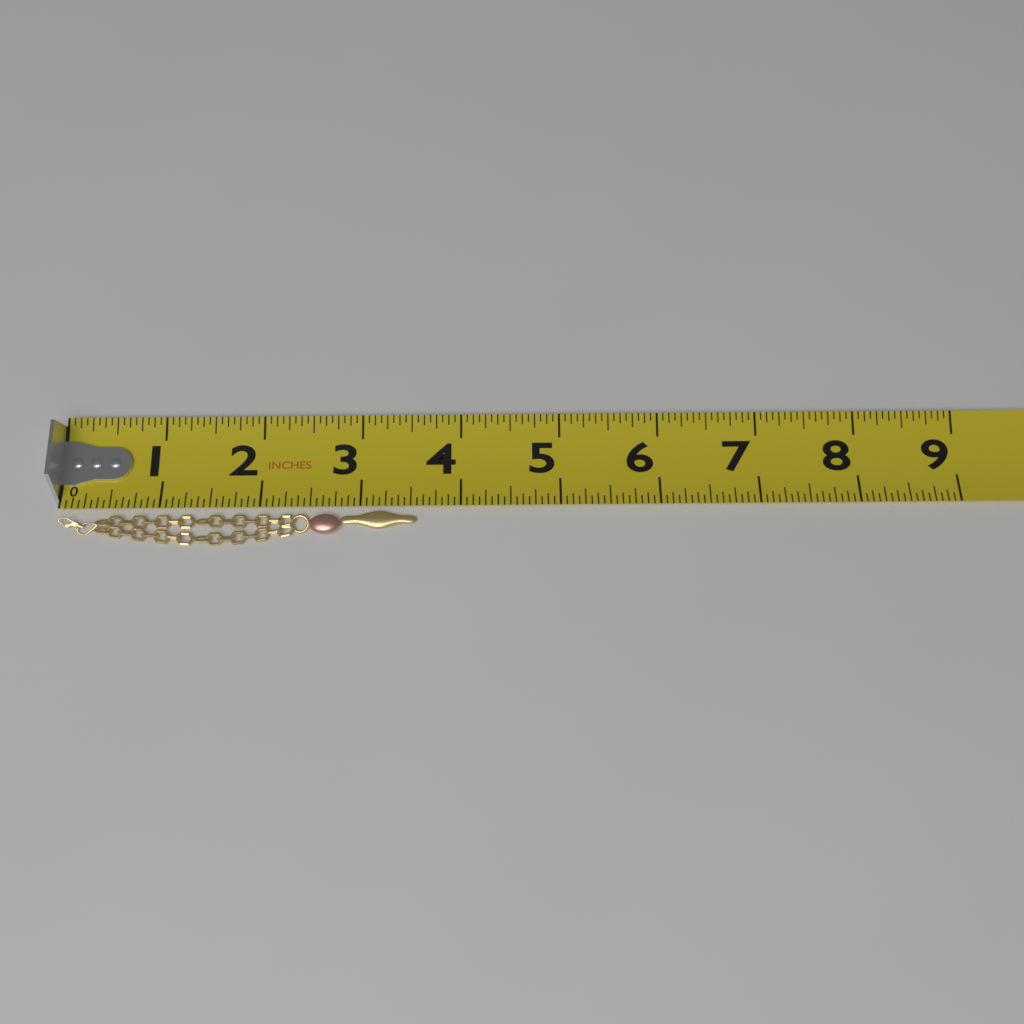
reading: 3.5625 in
